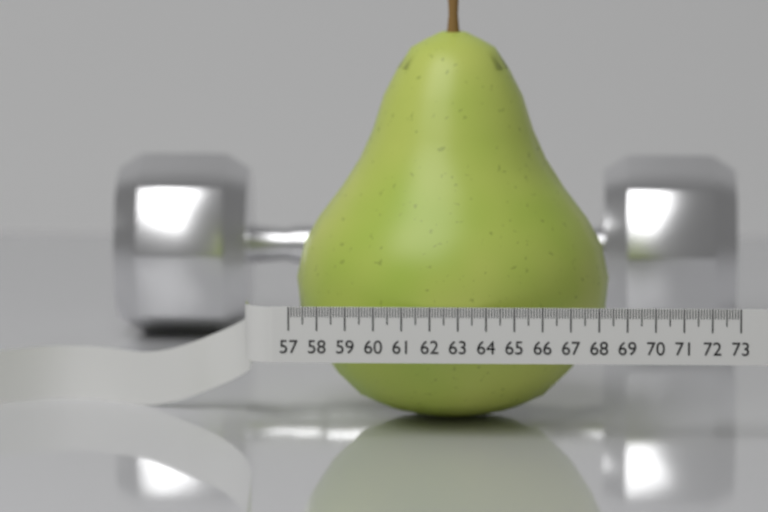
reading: 68.4 (no unit)
